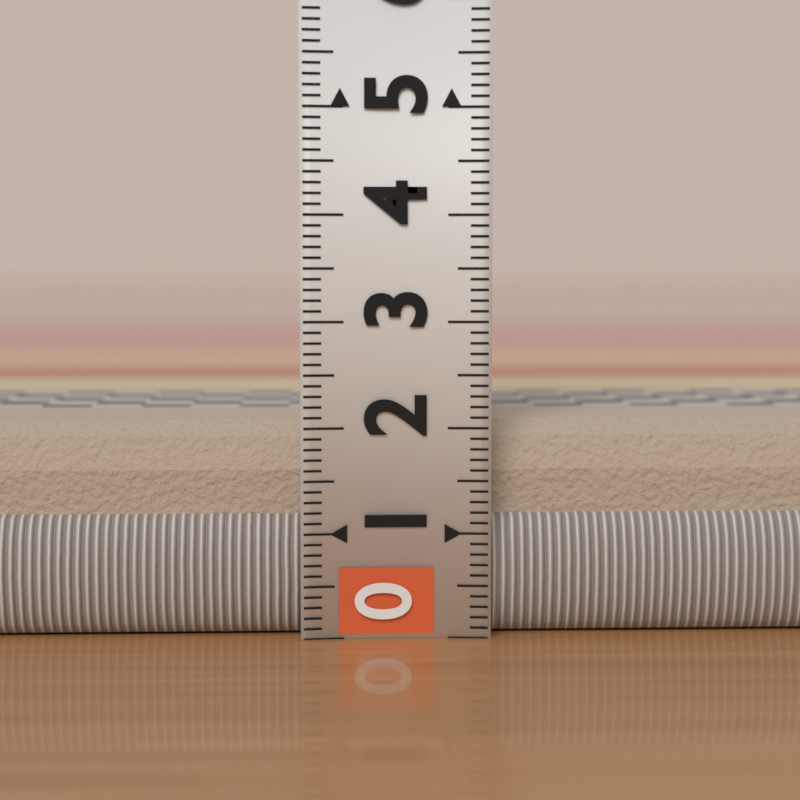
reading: 2.1 (no unit)
